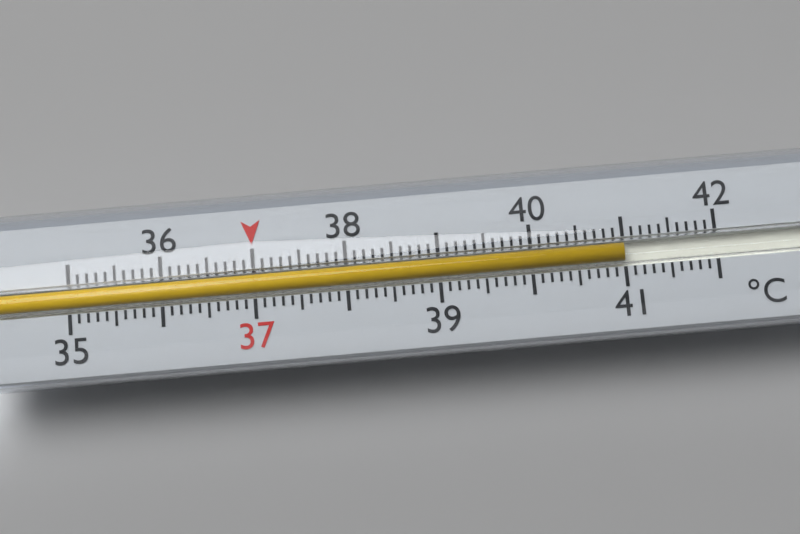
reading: 41.0 °C
